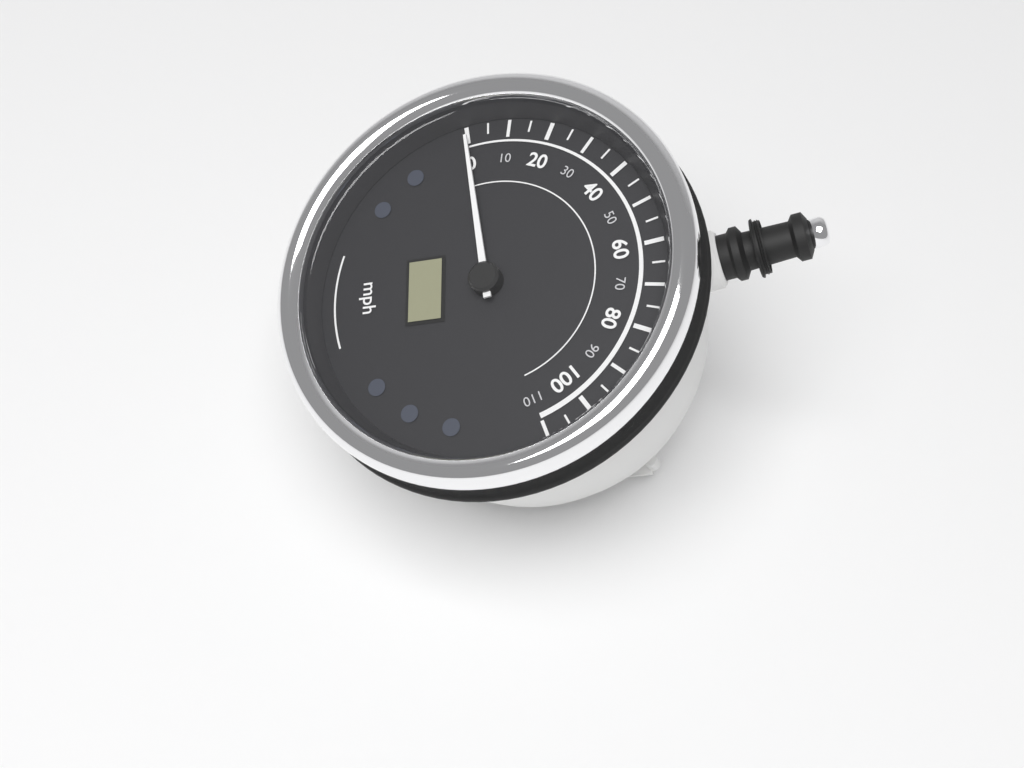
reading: 0 mph
